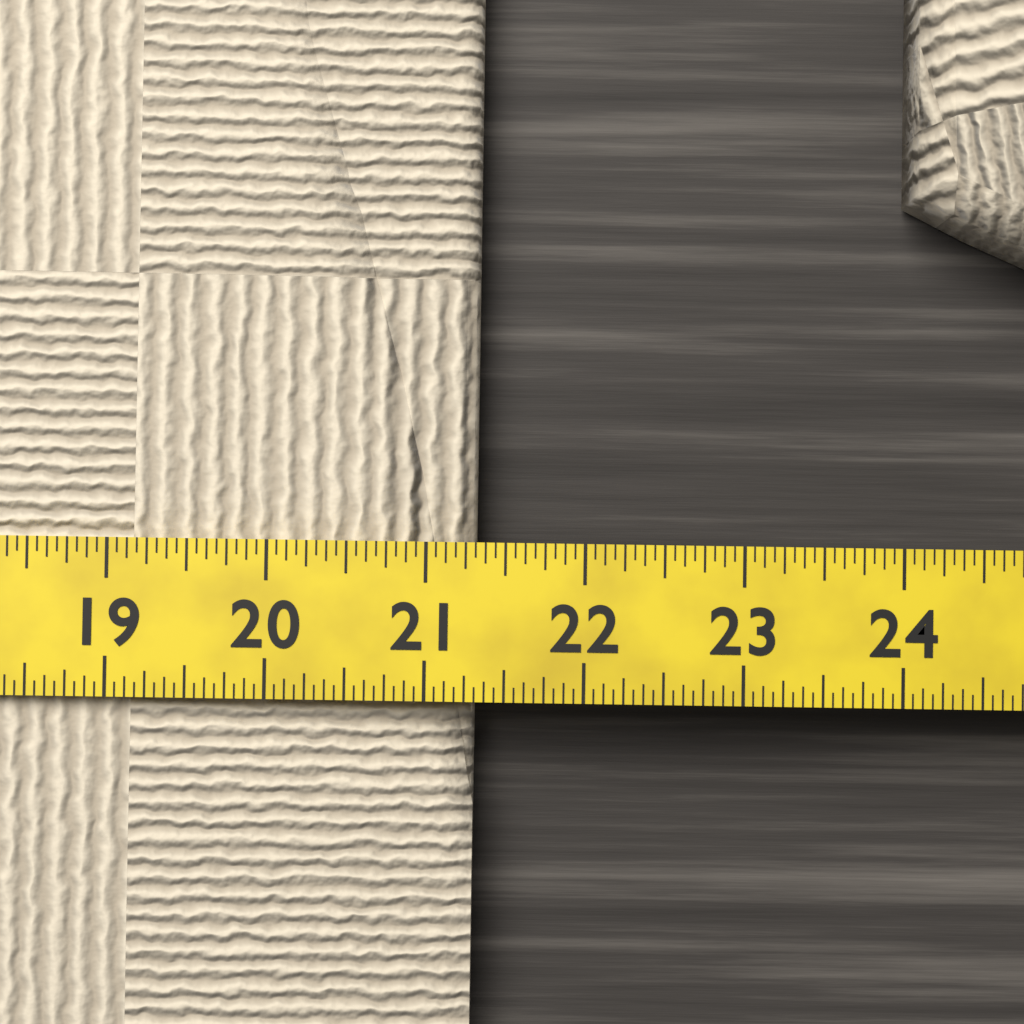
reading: 21.3125 (no unit)
